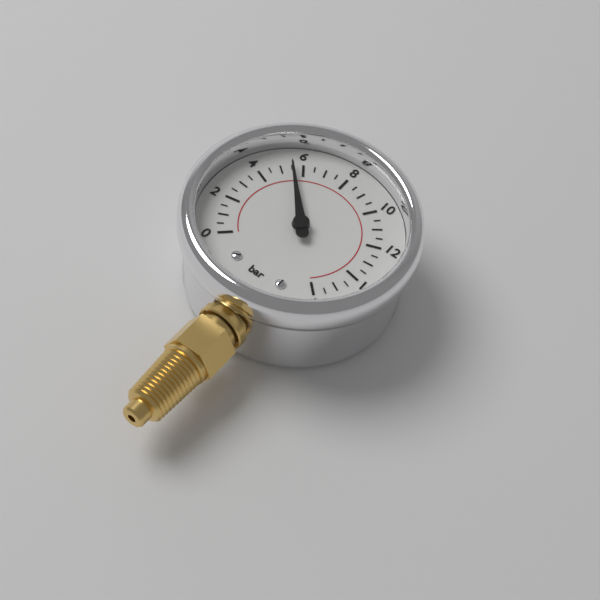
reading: 5.5 bar
